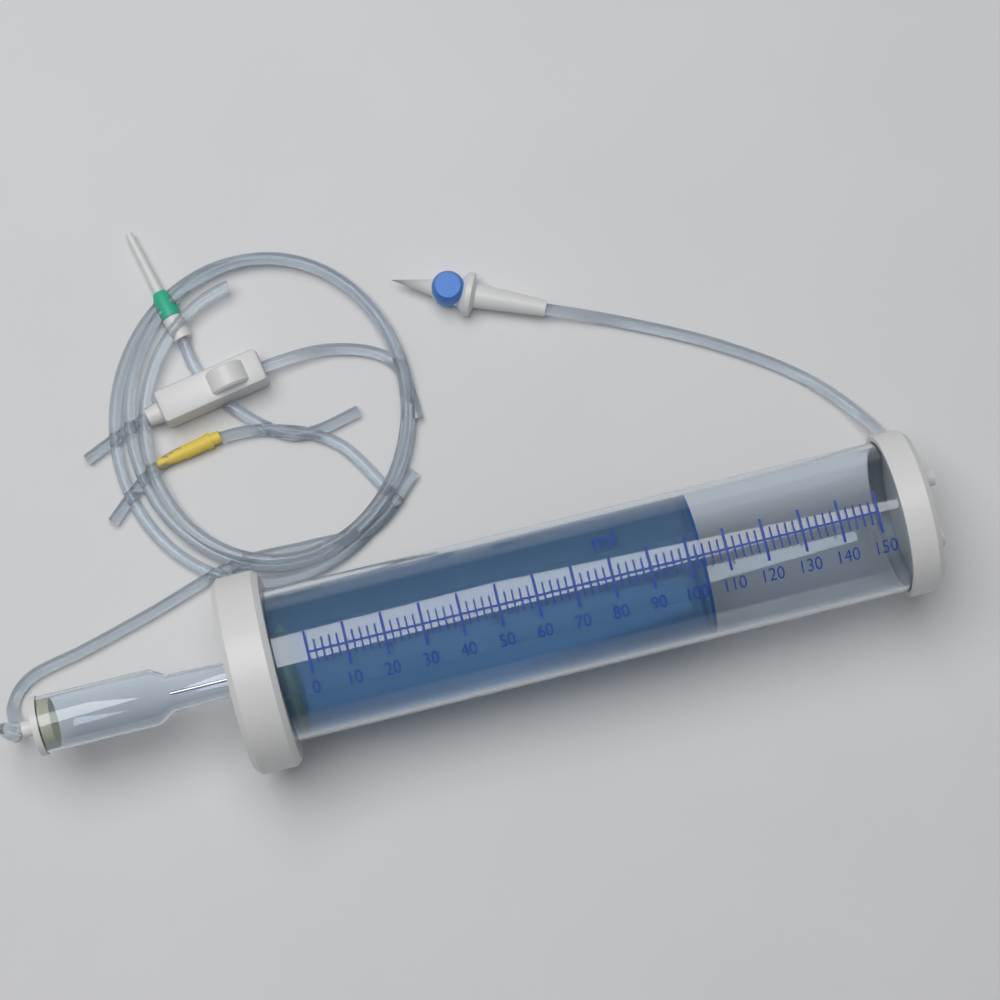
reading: 104 ml
